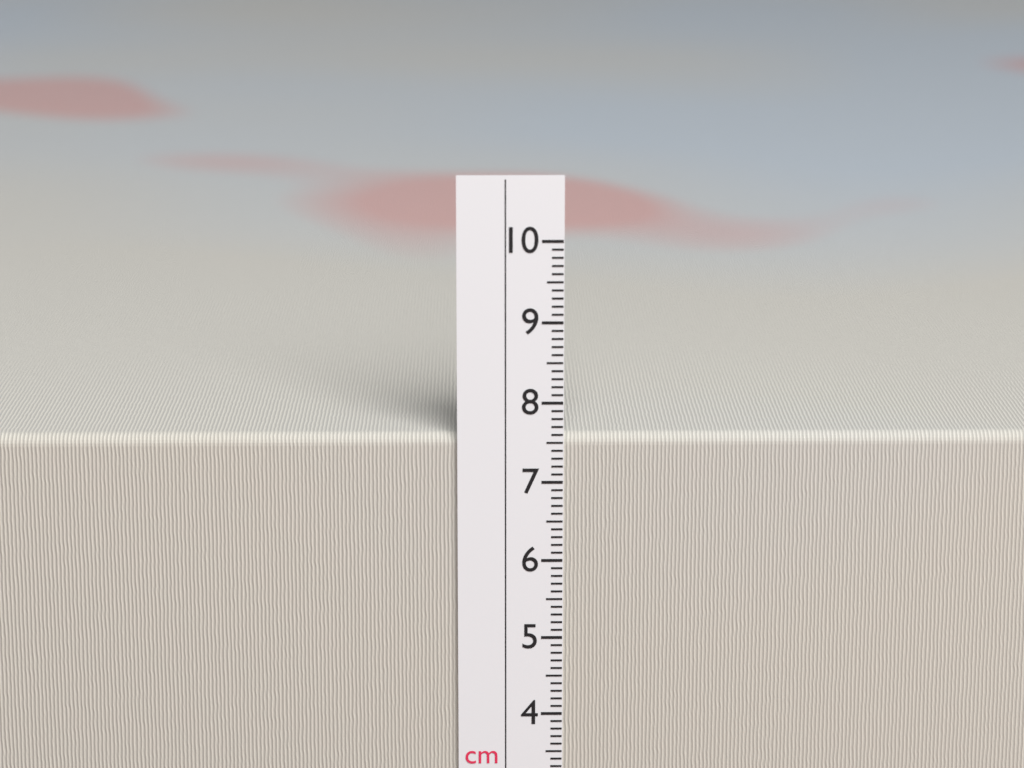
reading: 7.6 cm
